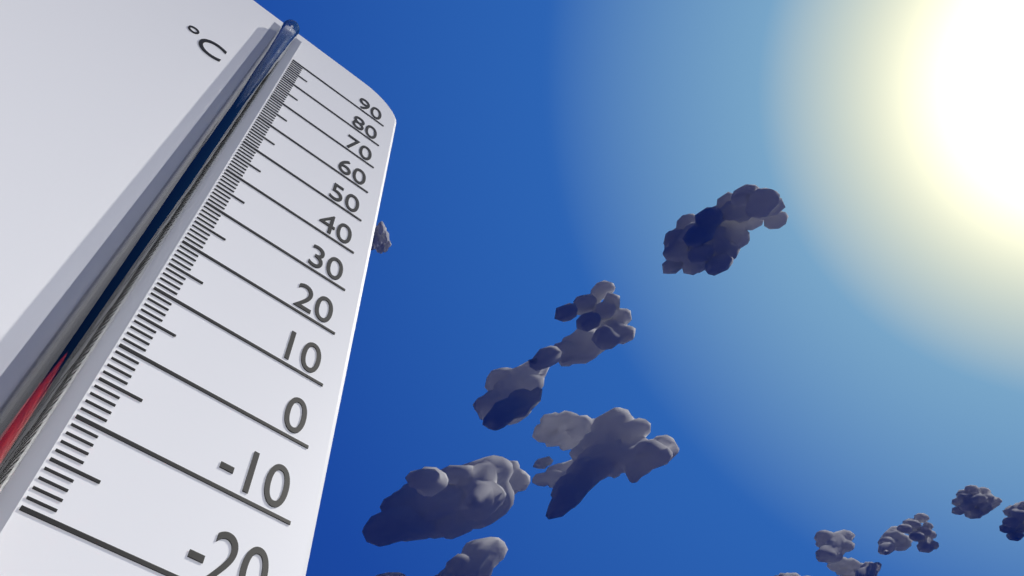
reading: -4 °C
